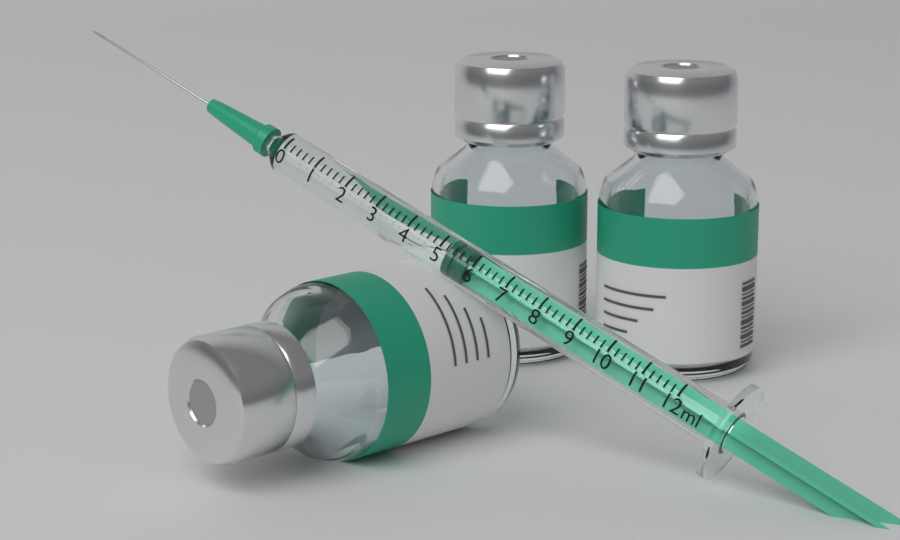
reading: 5.2 ml
